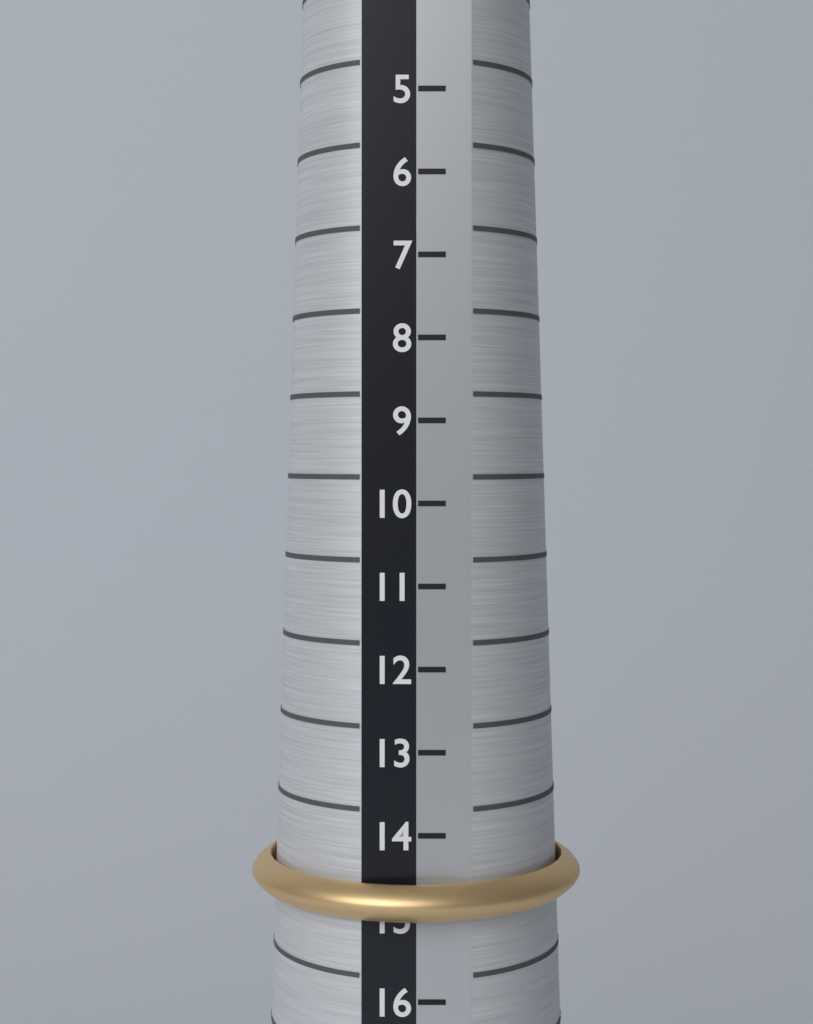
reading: 15 (no unit)
